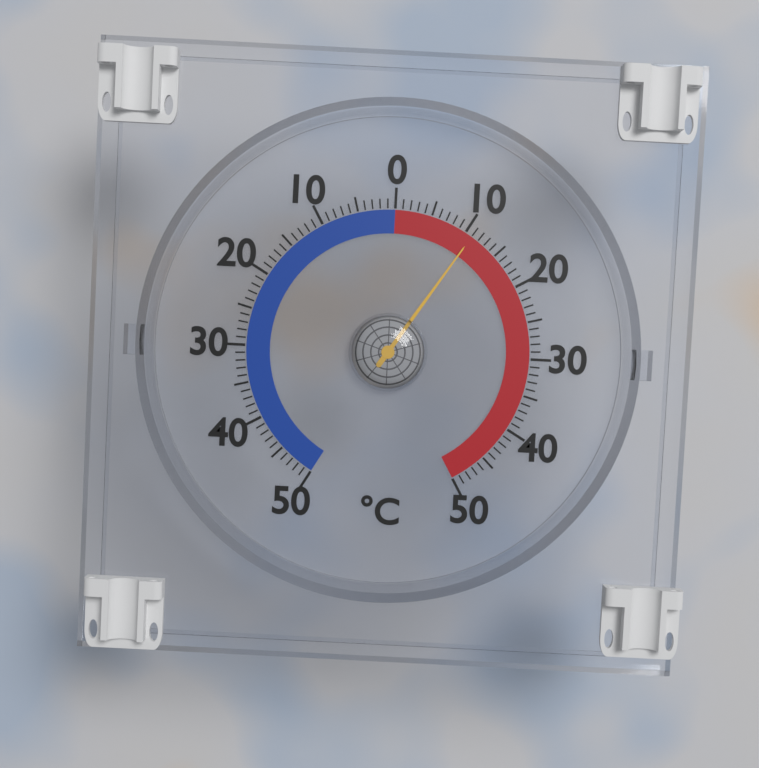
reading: 11 °C
